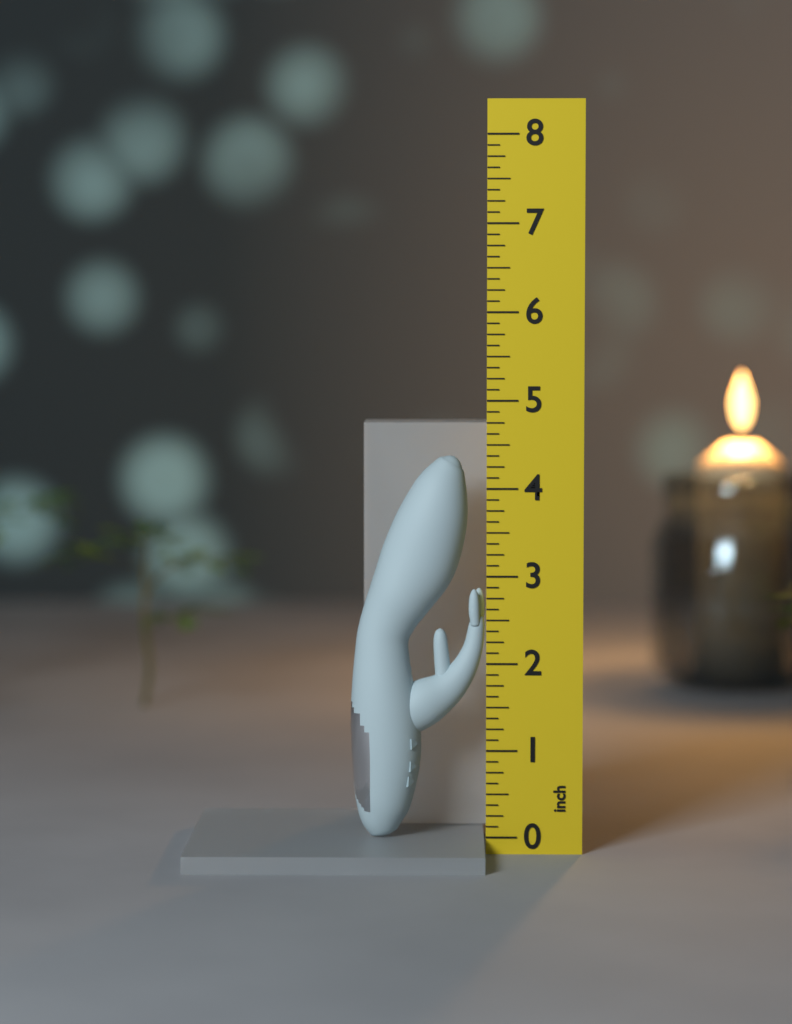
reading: 4.375 inch
